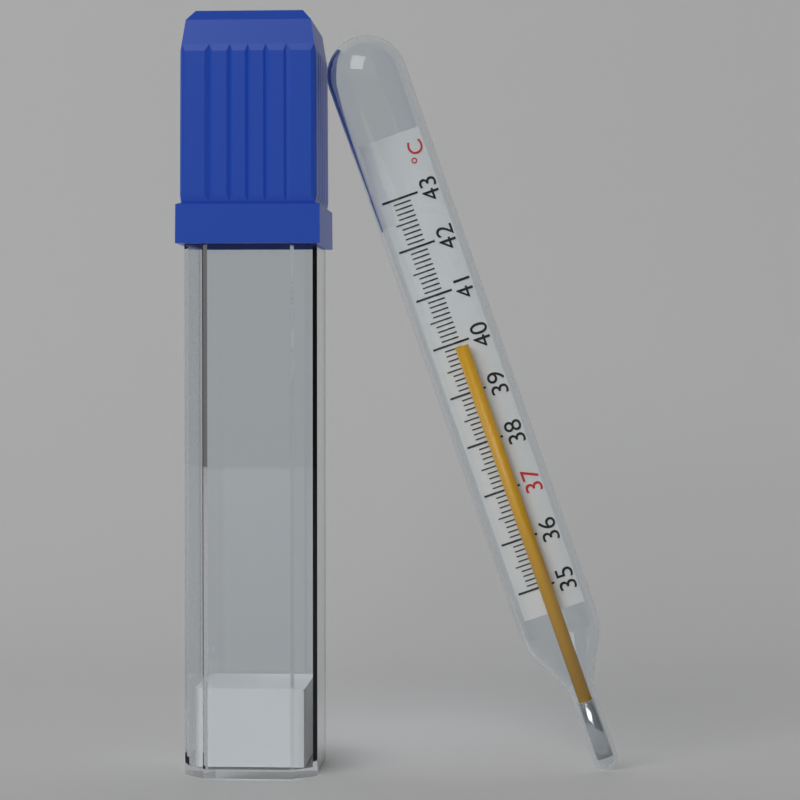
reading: 39.9 °C
